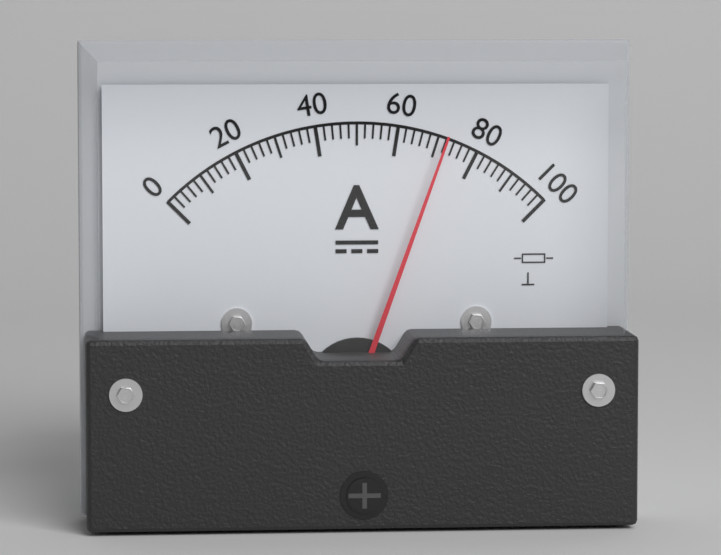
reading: 72 A
